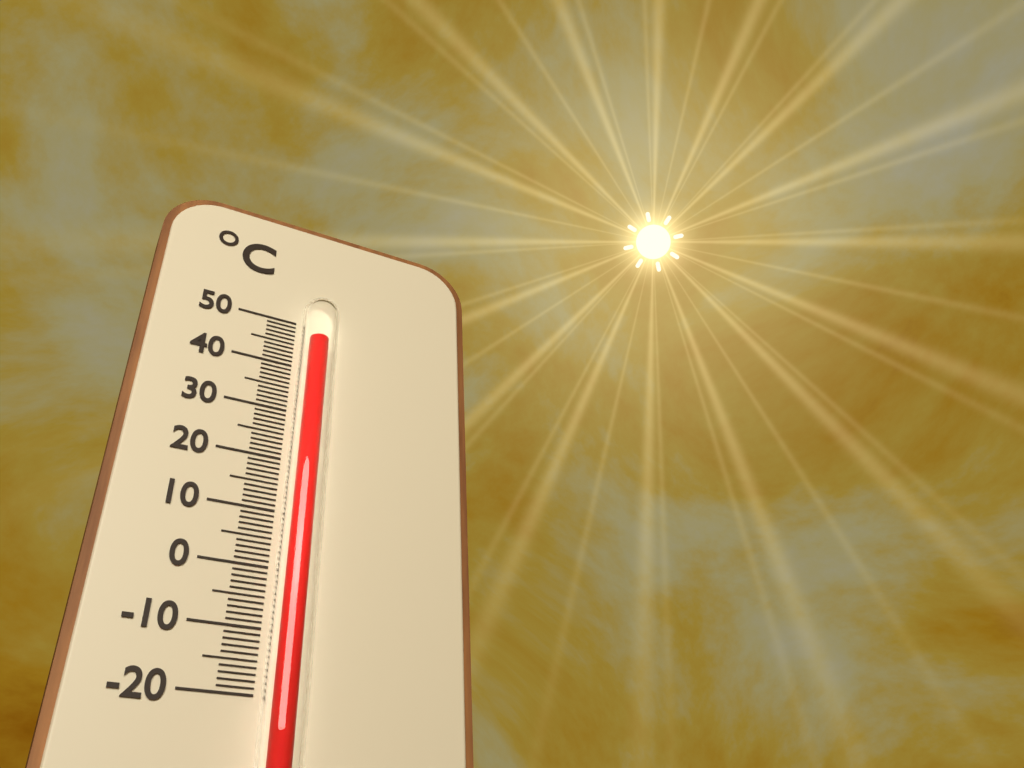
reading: 46 °C
